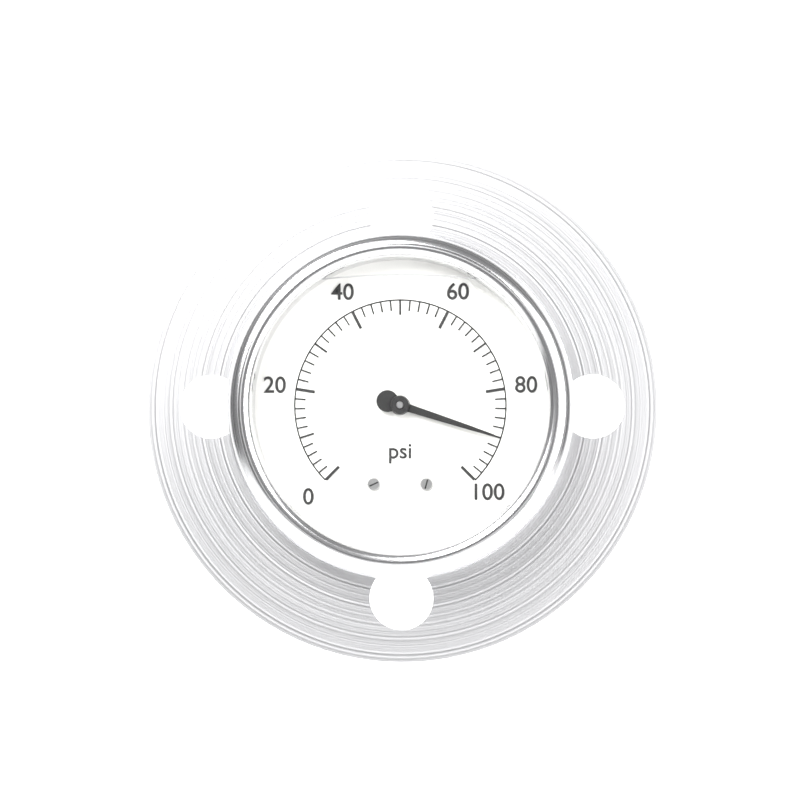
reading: 90 psi
